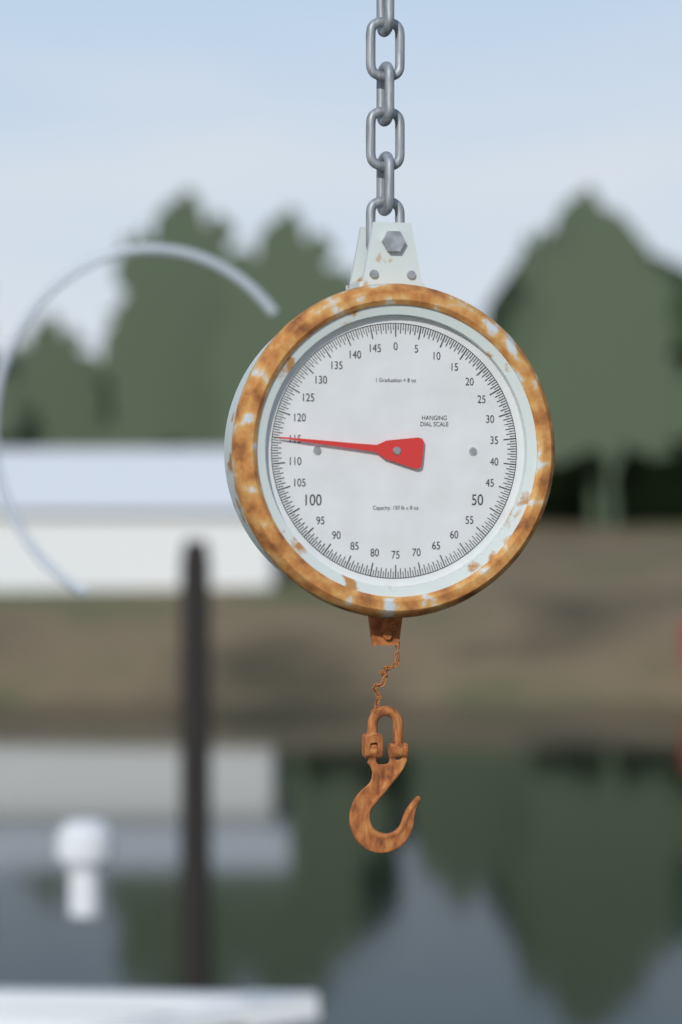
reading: 115.0 lb
